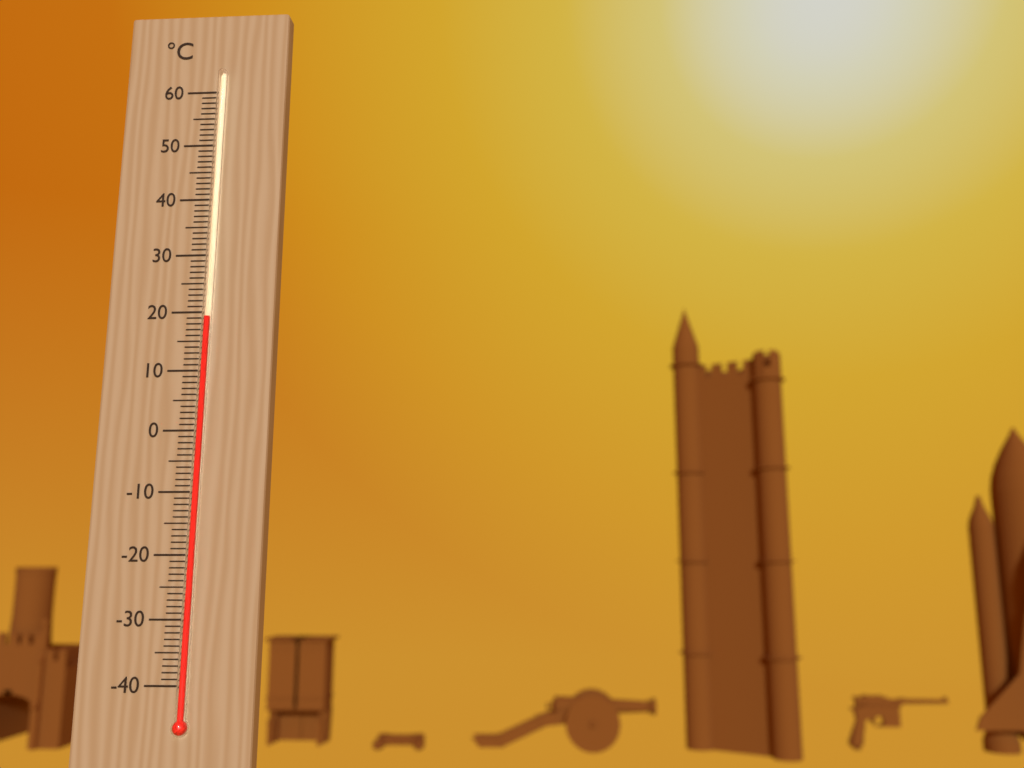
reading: 19 °C
